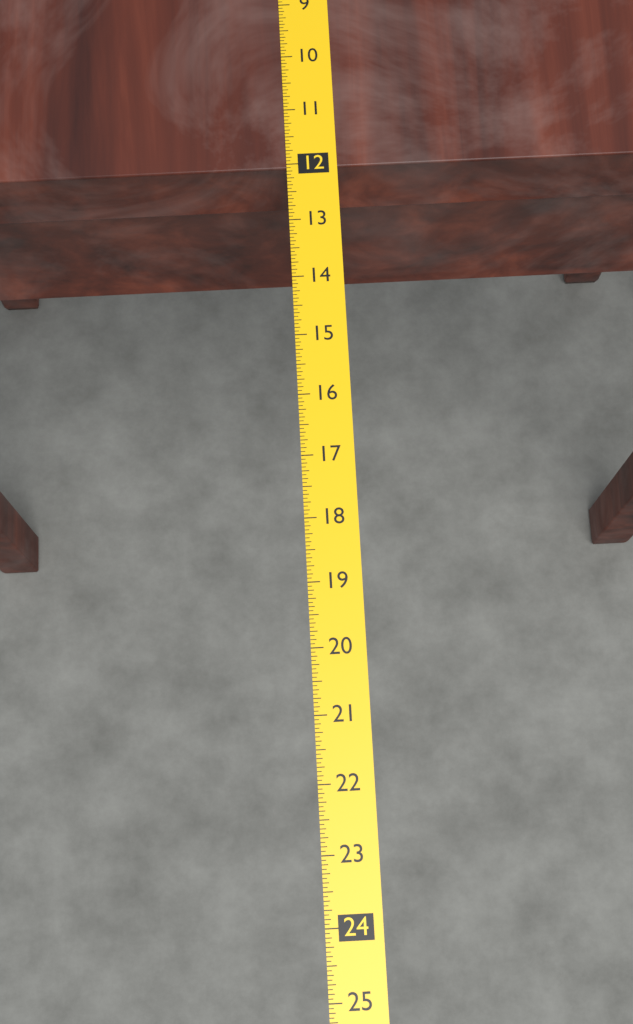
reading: 12.0625 (no unit)
